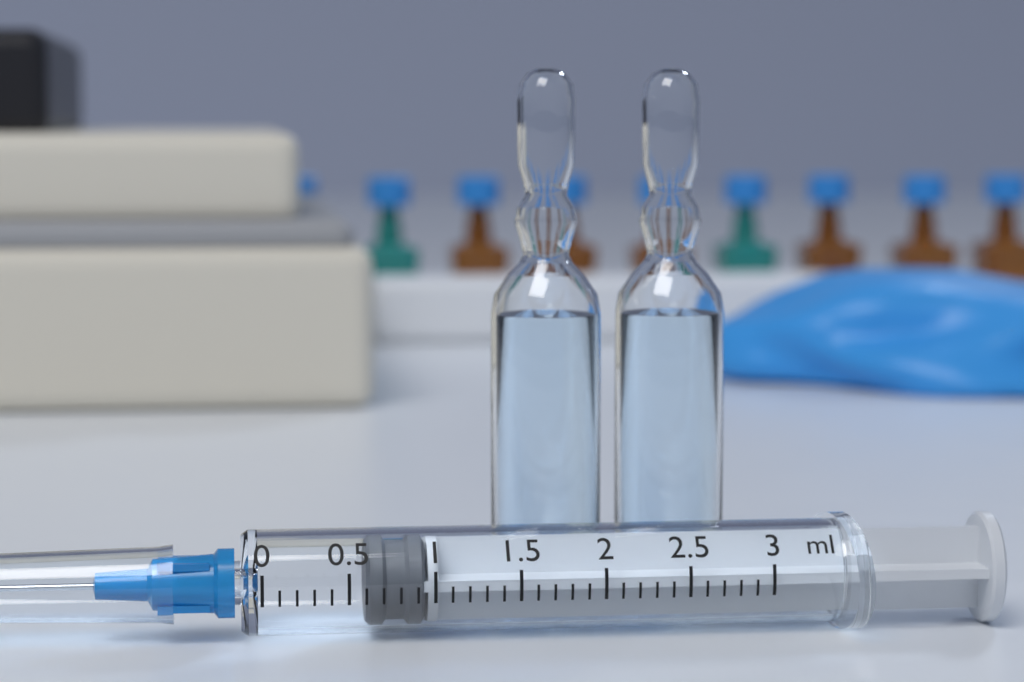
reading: 0.6 ml
